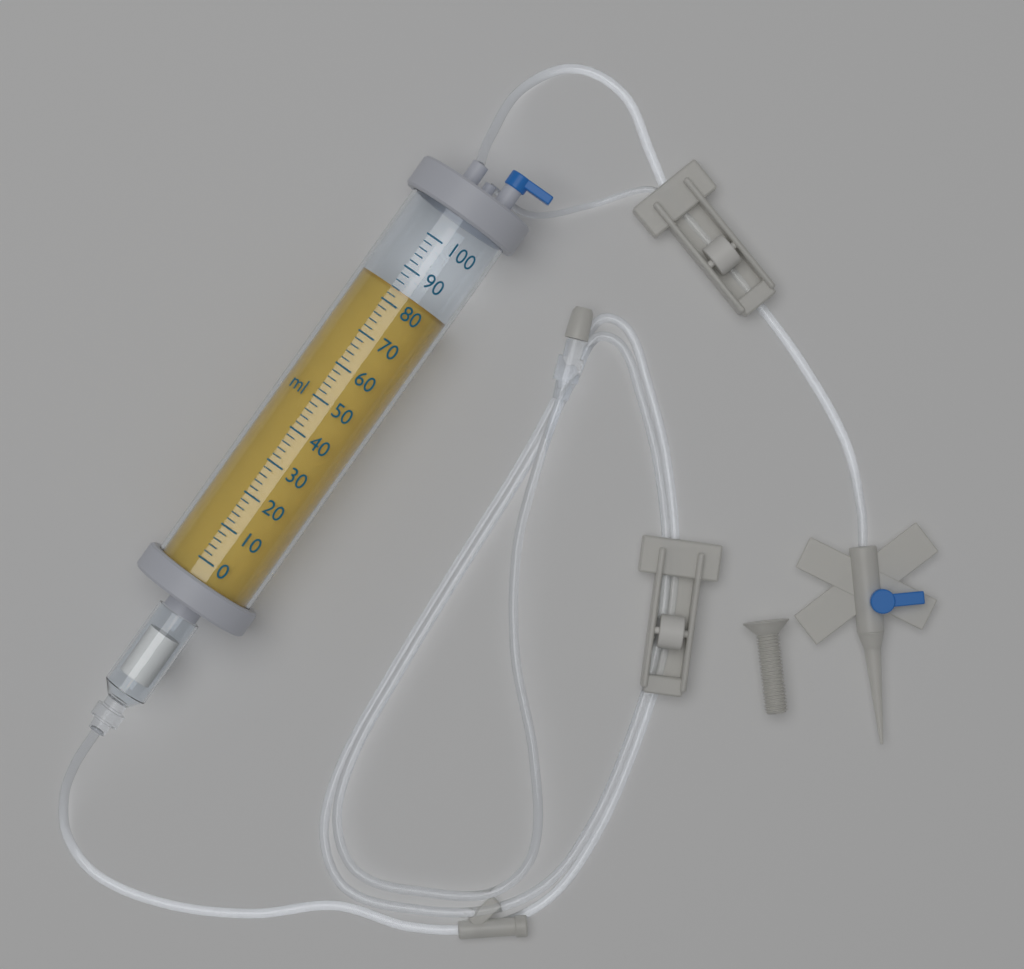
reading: 84 ml
